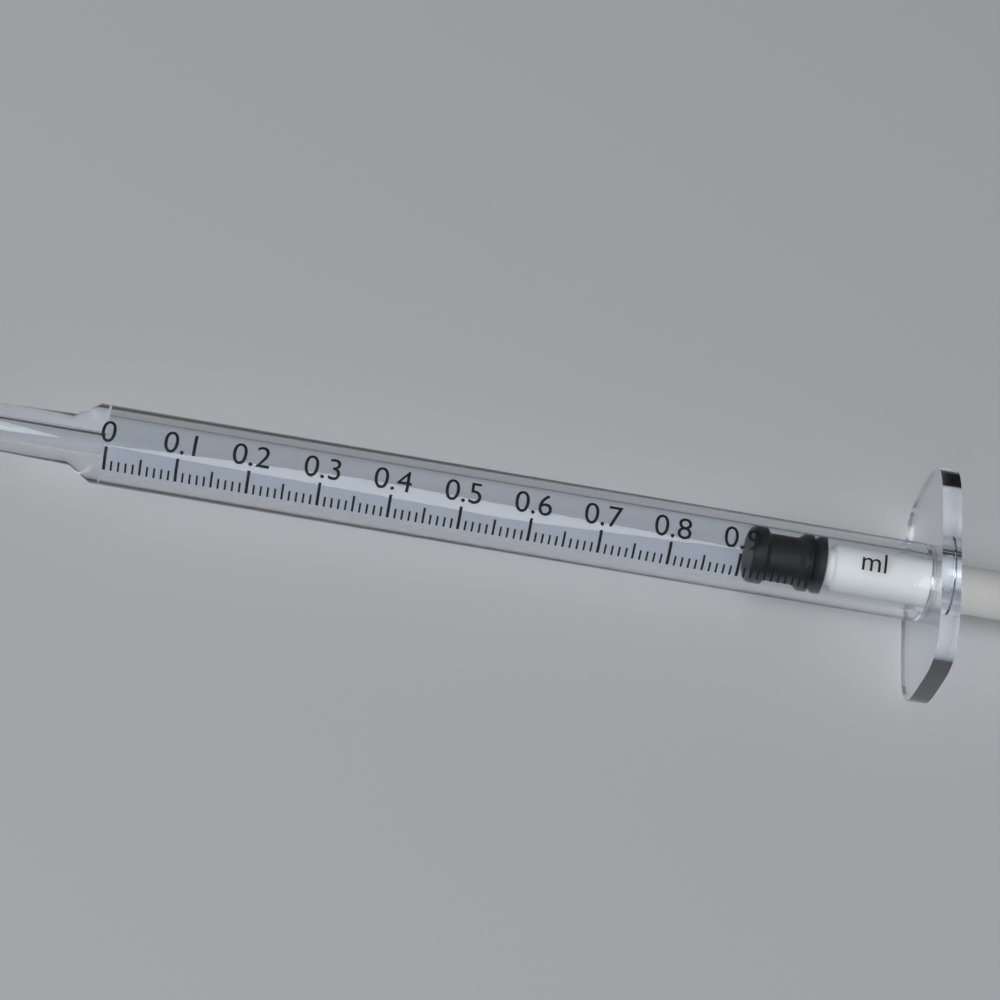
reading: 0.92 ml
